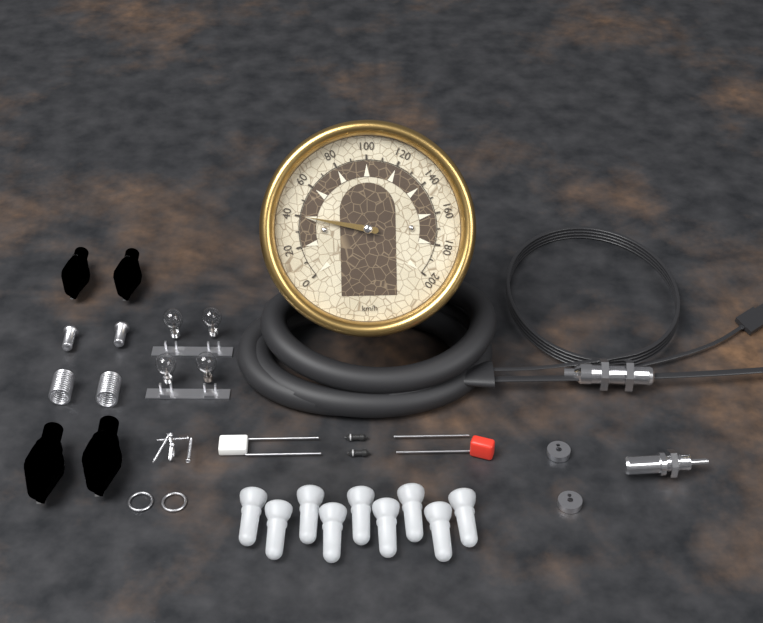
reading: 40 km/h
